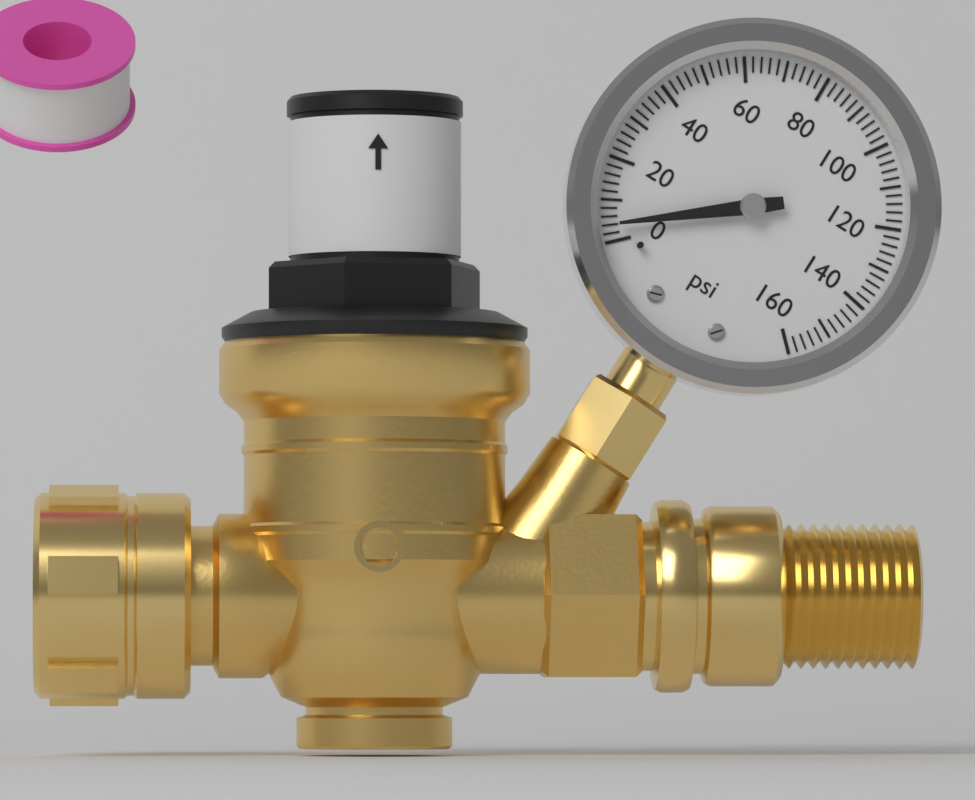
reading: 4 psi
